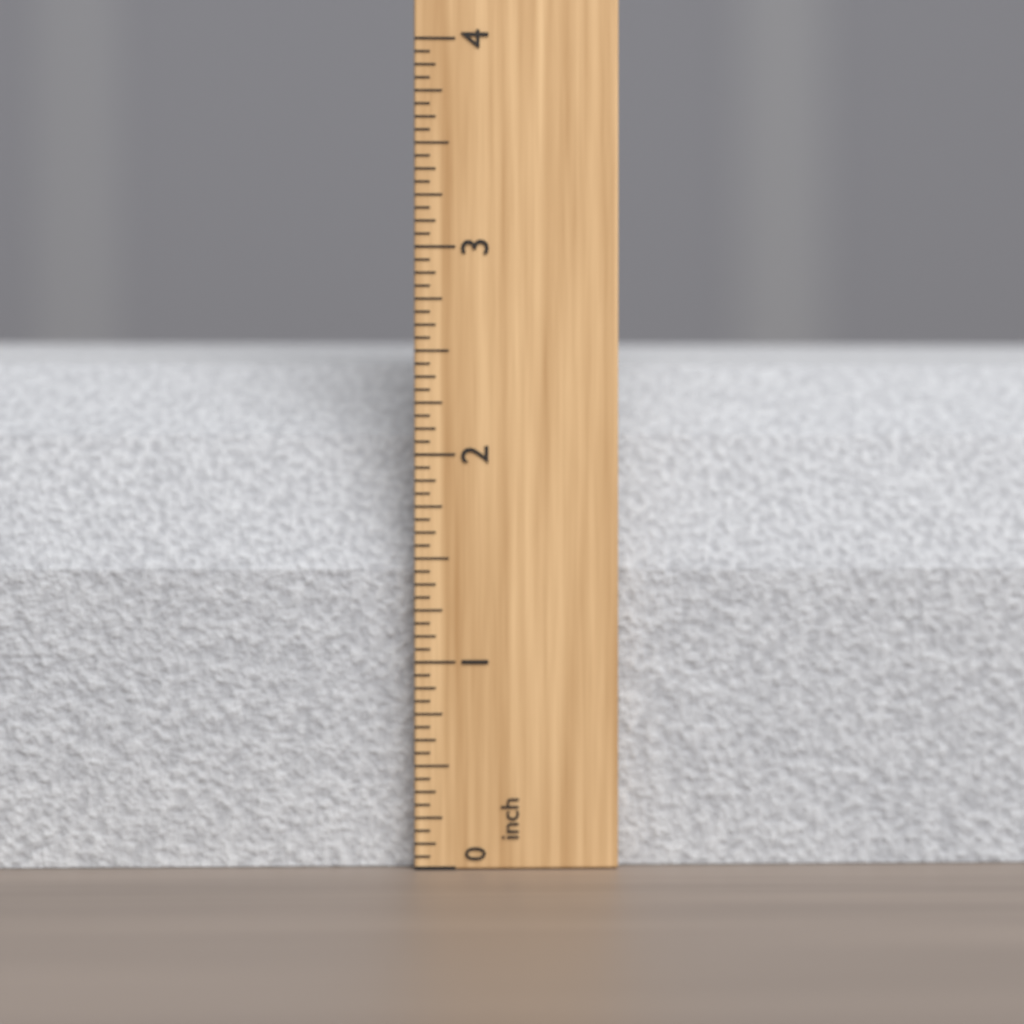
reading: 2.6250 inch
